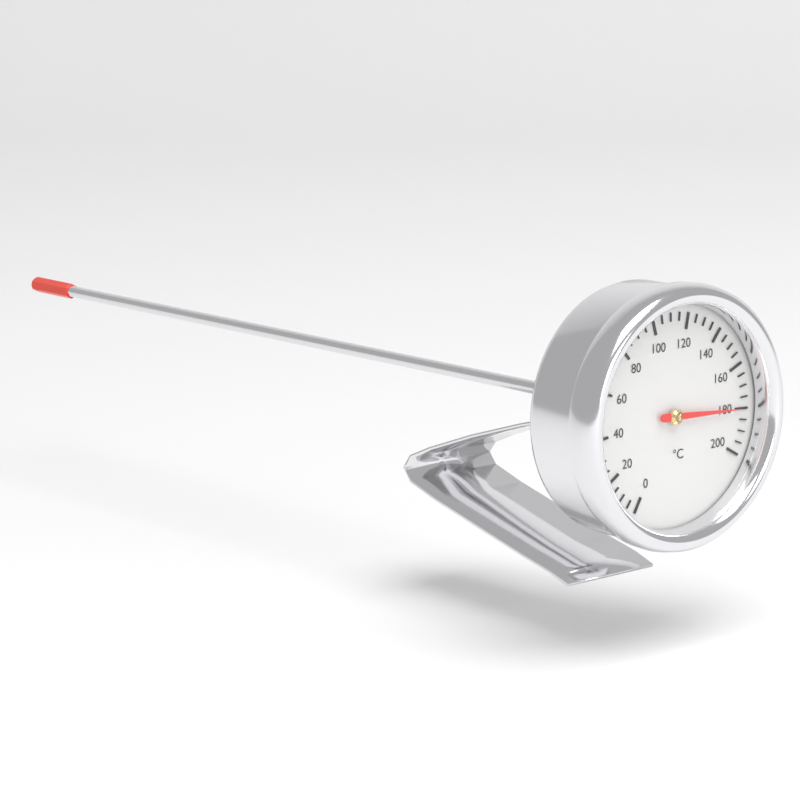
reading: 180 °C
